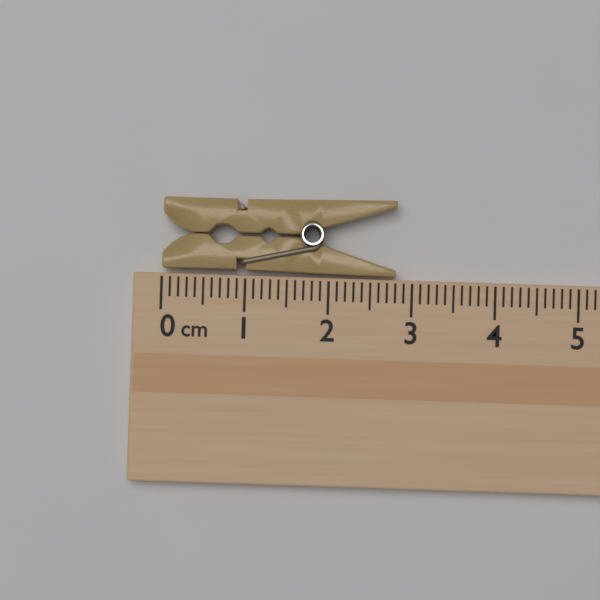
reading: 2.8 cm
